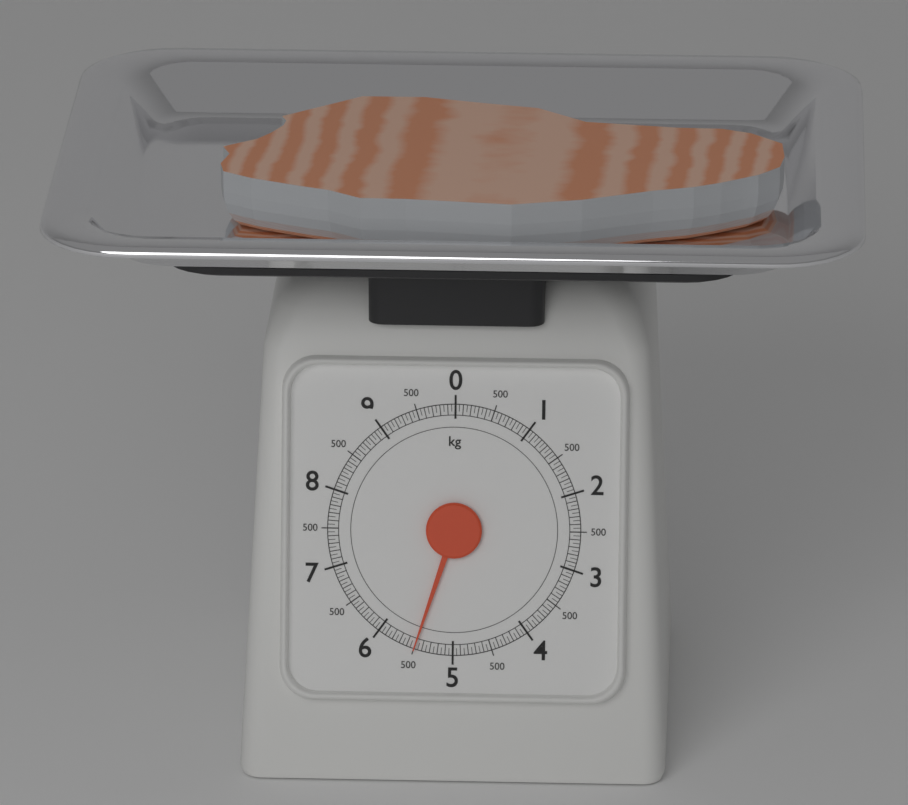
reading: 5.50 kg
